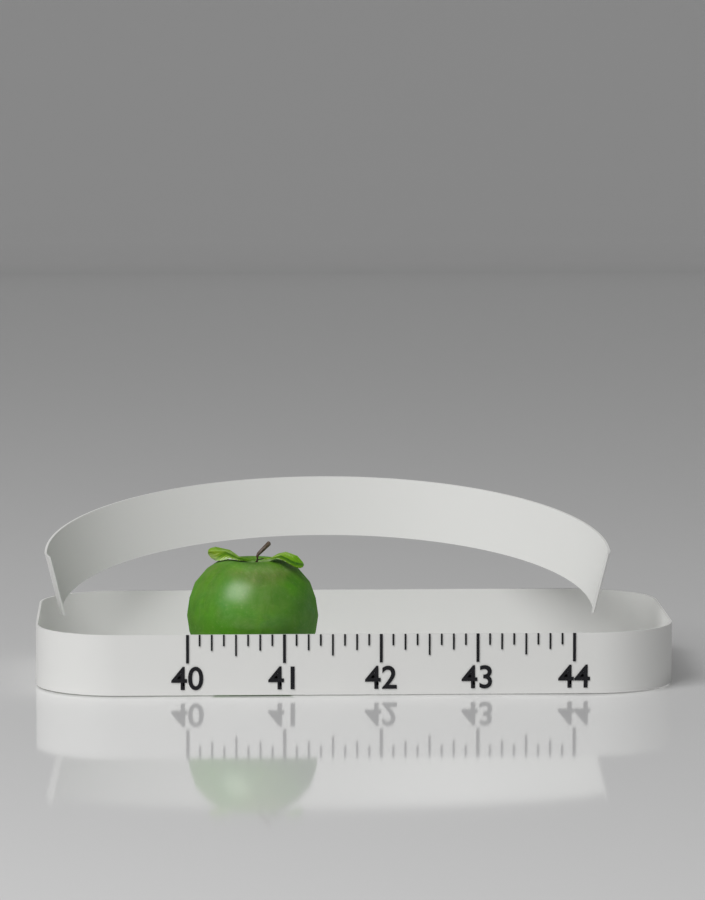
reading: 41.375 (no unit)
